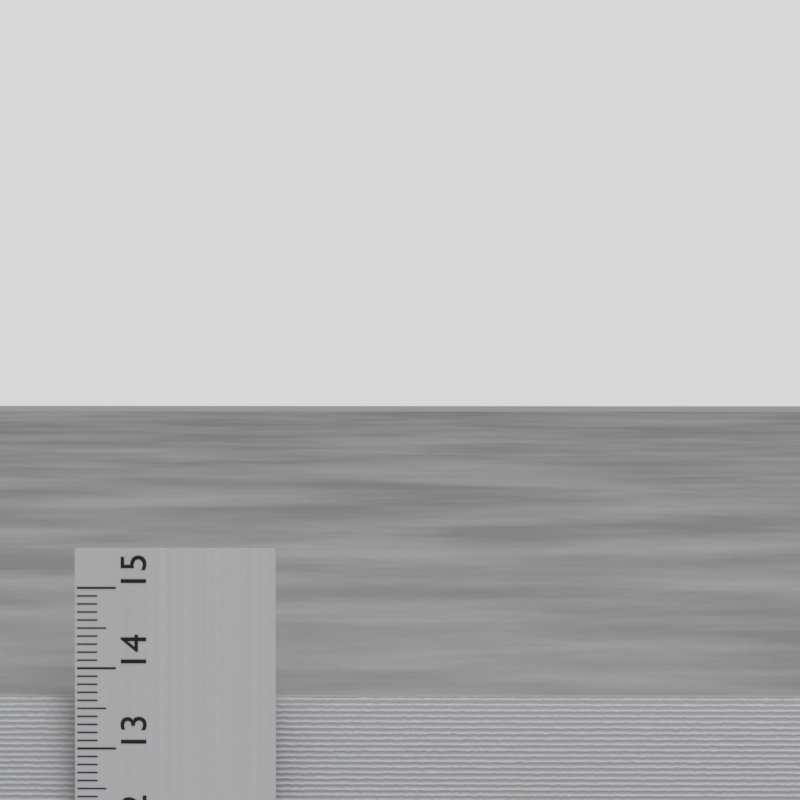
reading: 13.6 cm
